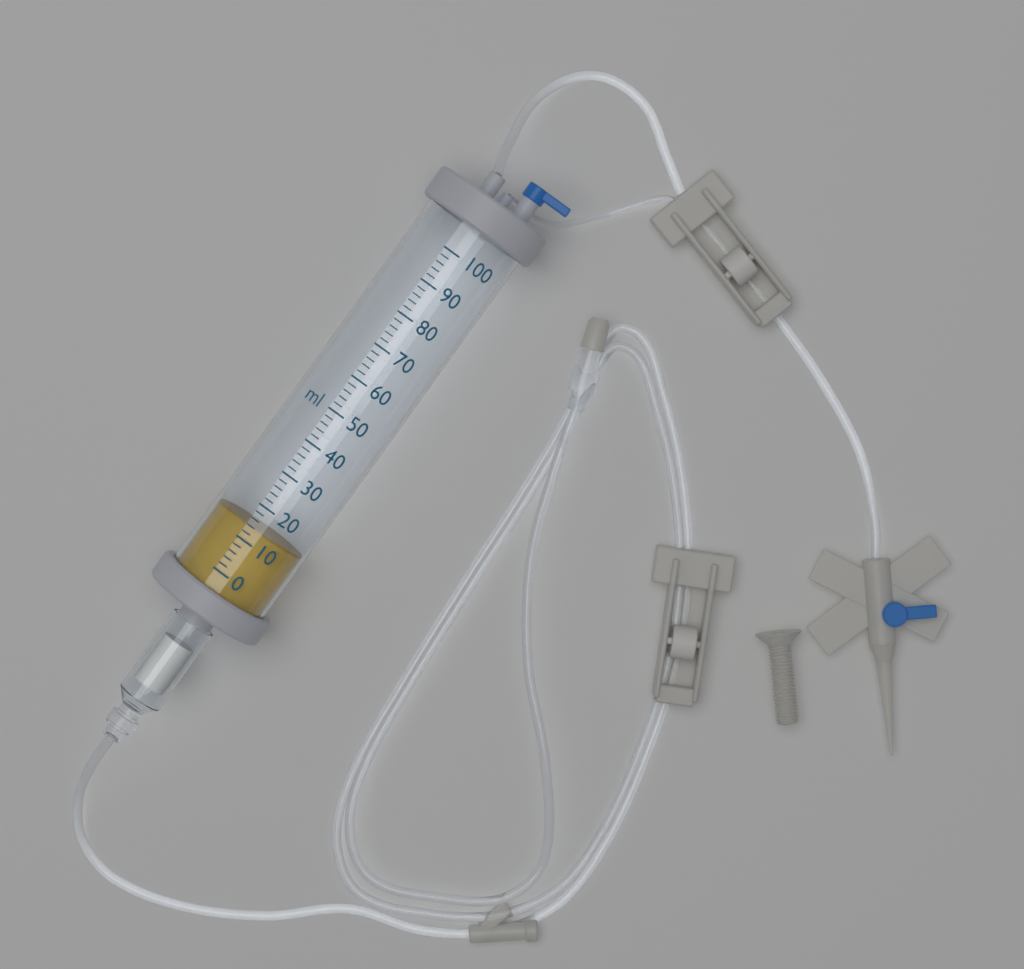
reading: 14 ml
